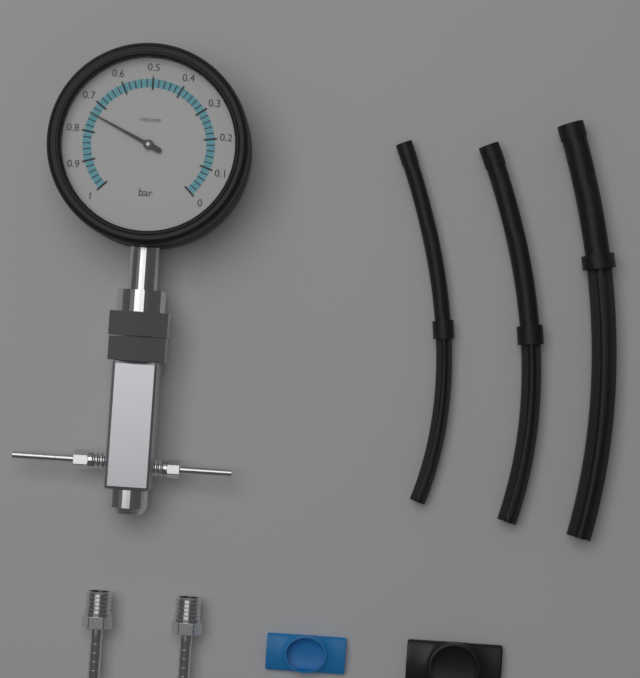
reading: 0.74 bar
